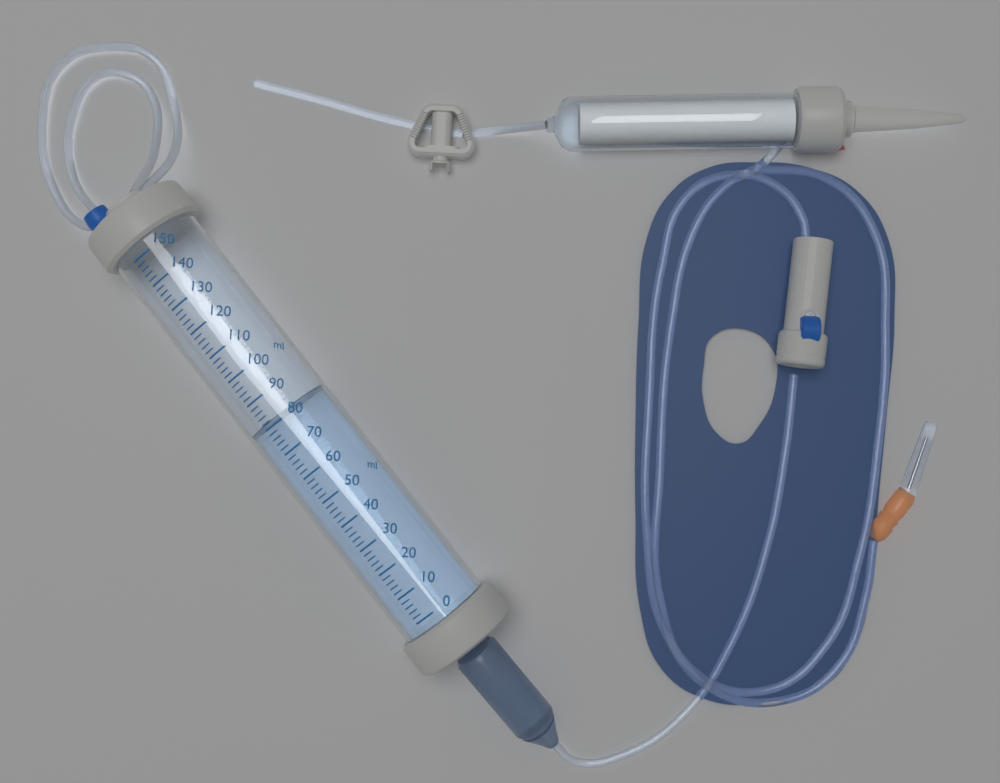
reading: 82 ml
